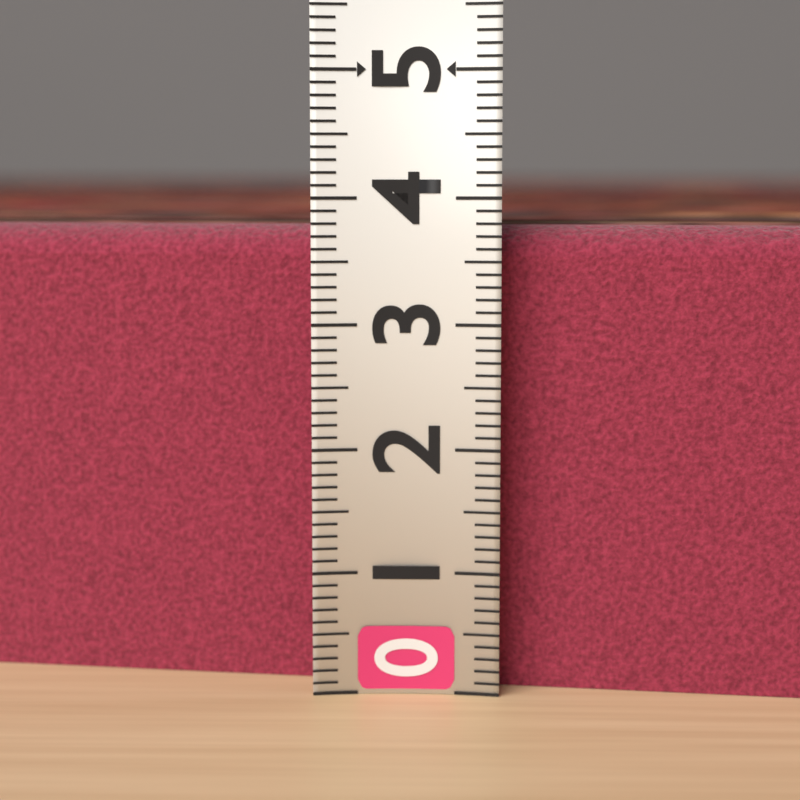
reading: 3.8 (no unit)
